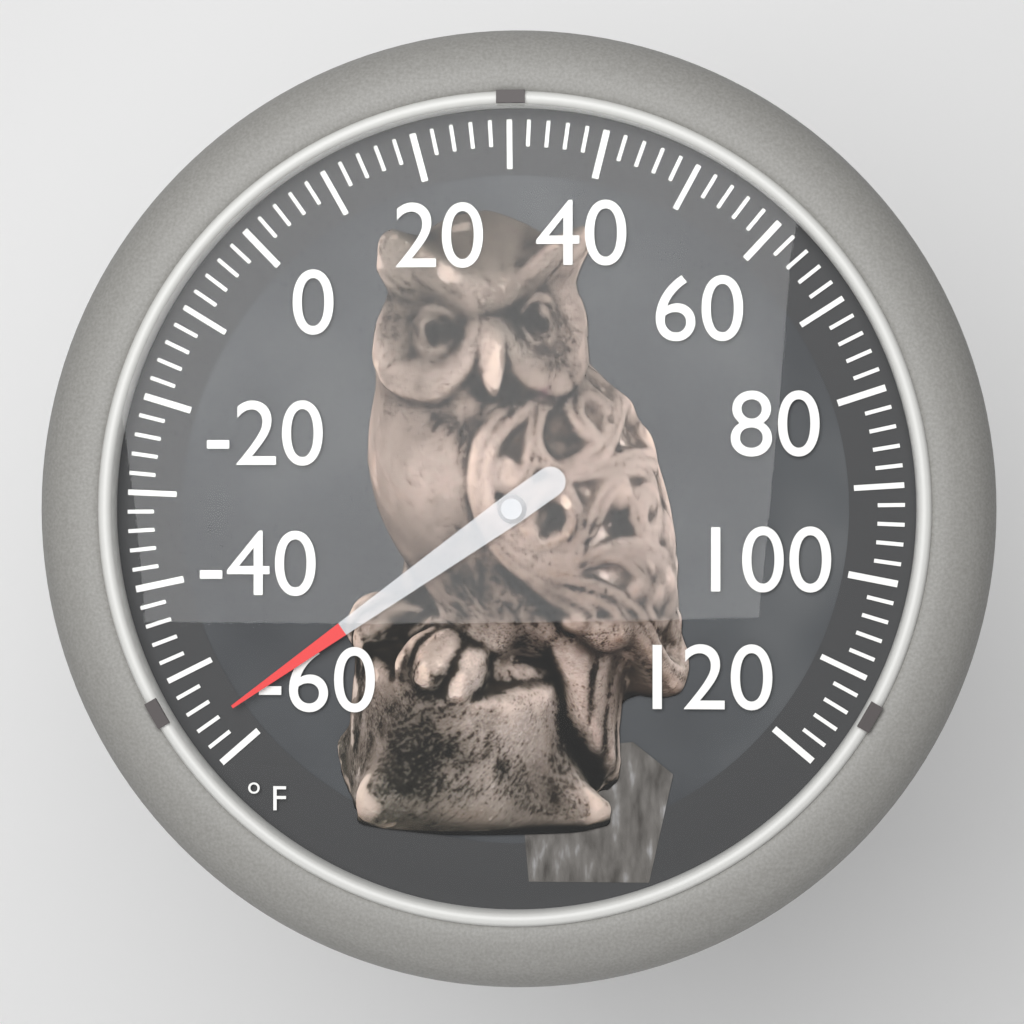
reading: -56 °F
